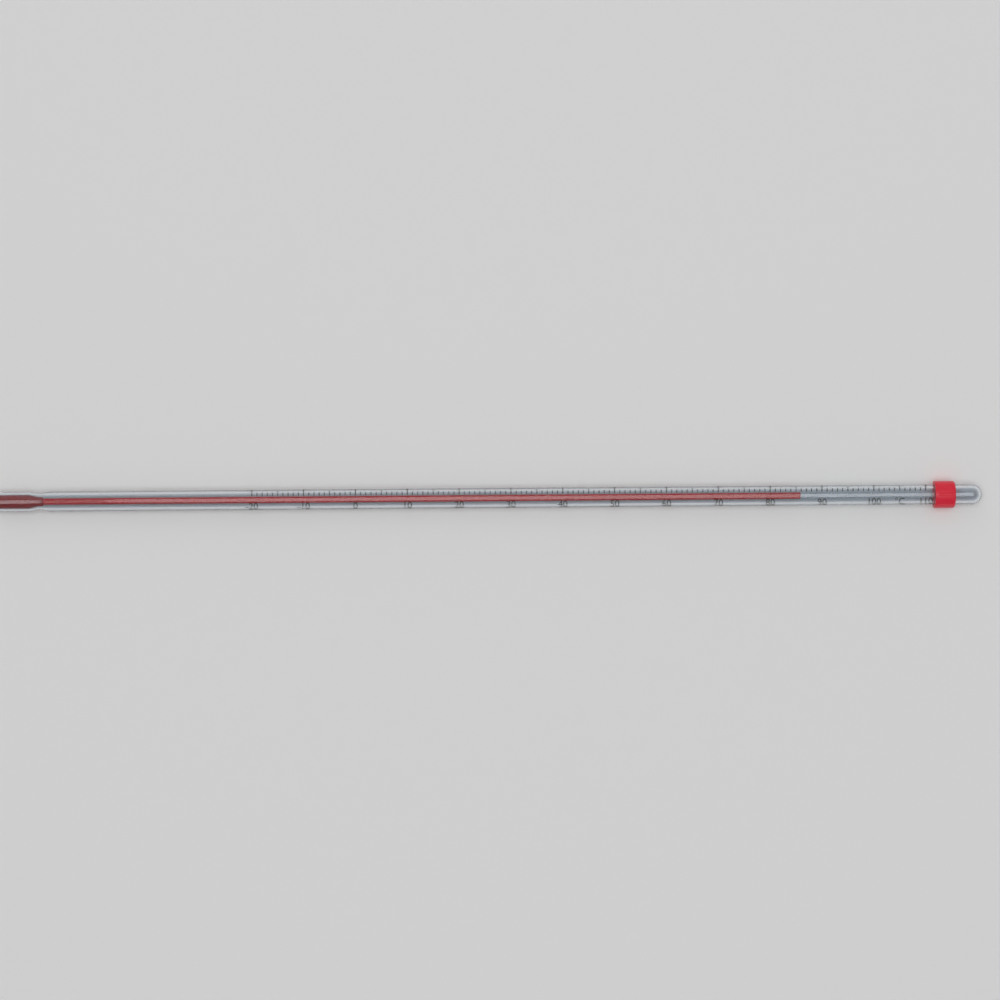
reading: 86 °C
